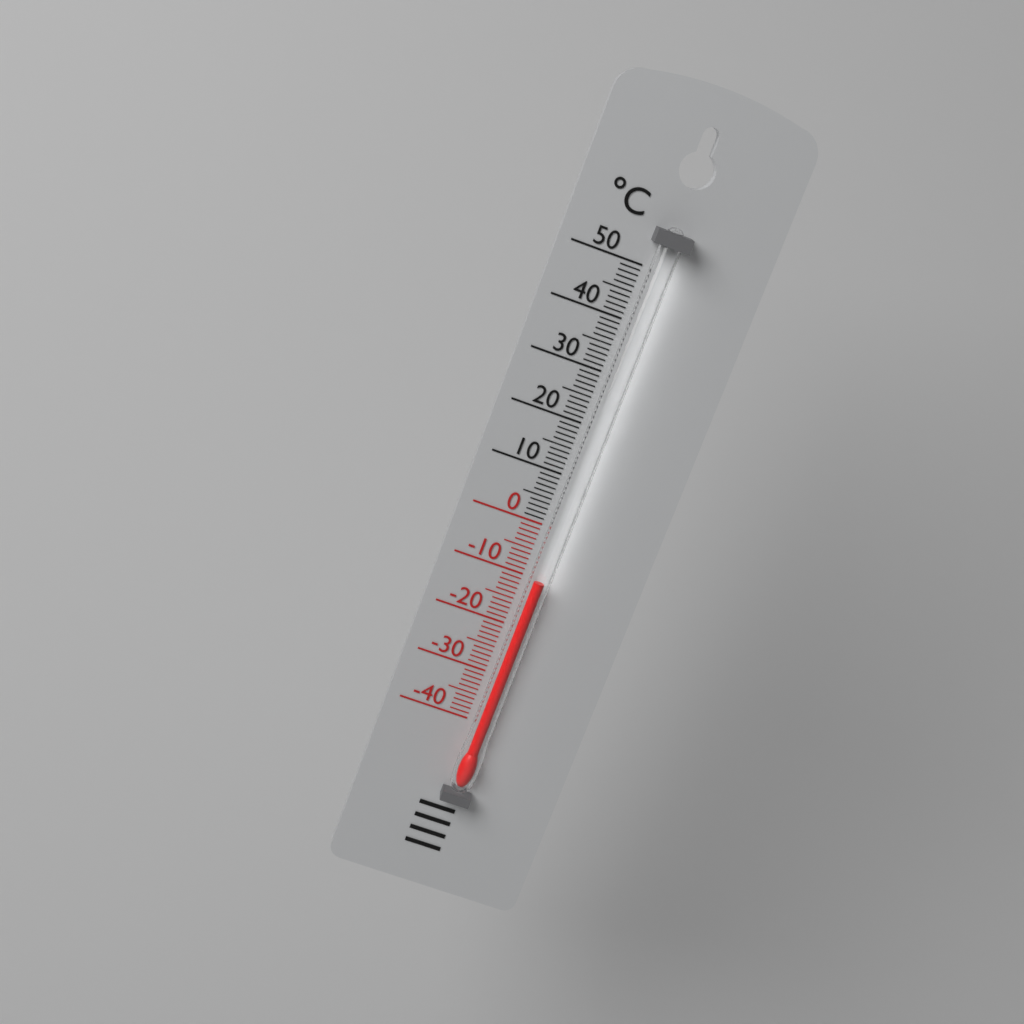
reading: -10 °C
